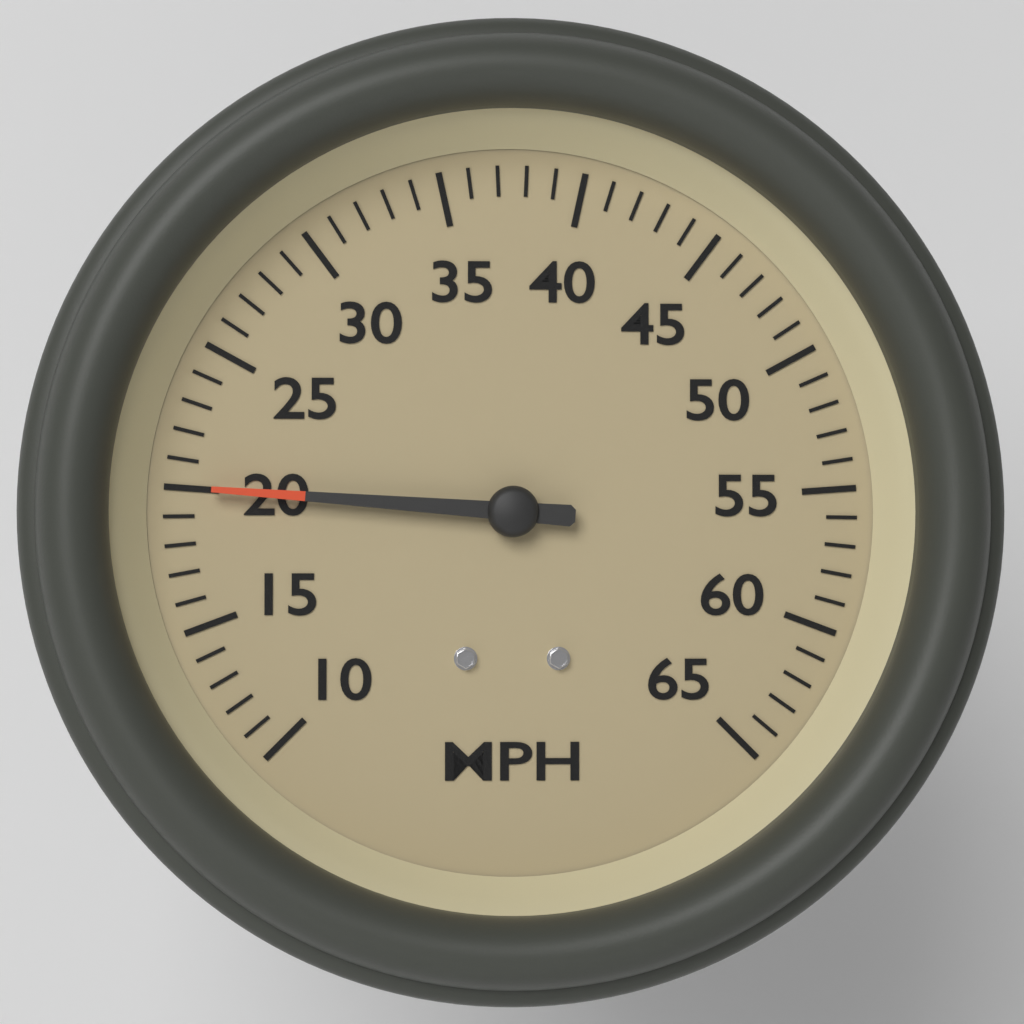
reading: 20 MPH
